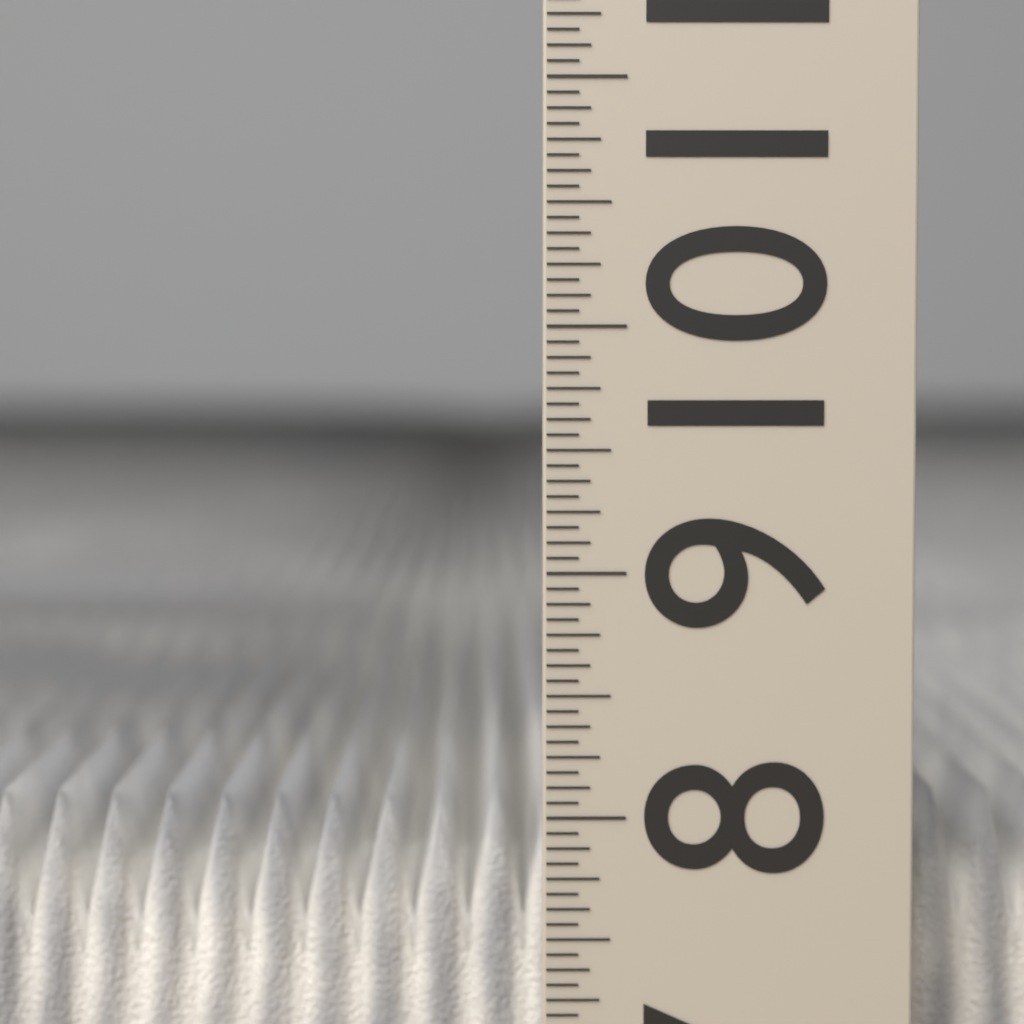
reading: 8.0000 (no unit)
